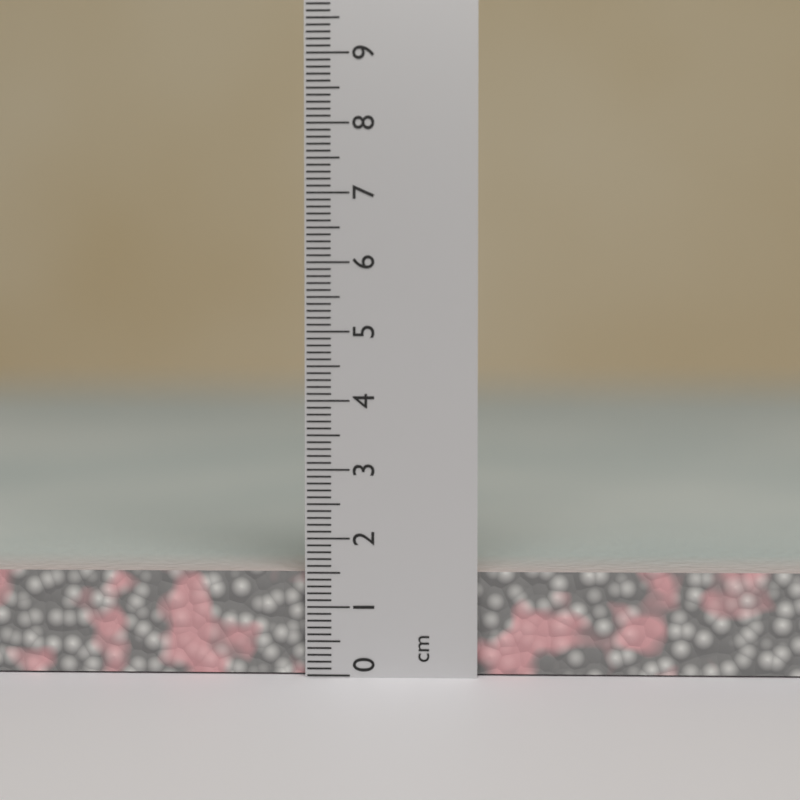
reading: 1.5 cm
